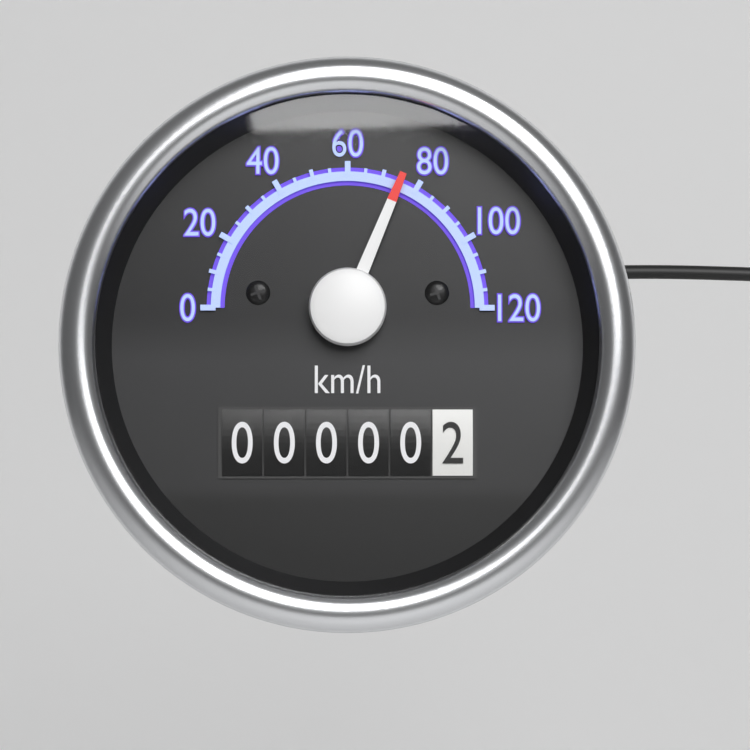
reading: 75 km/h
